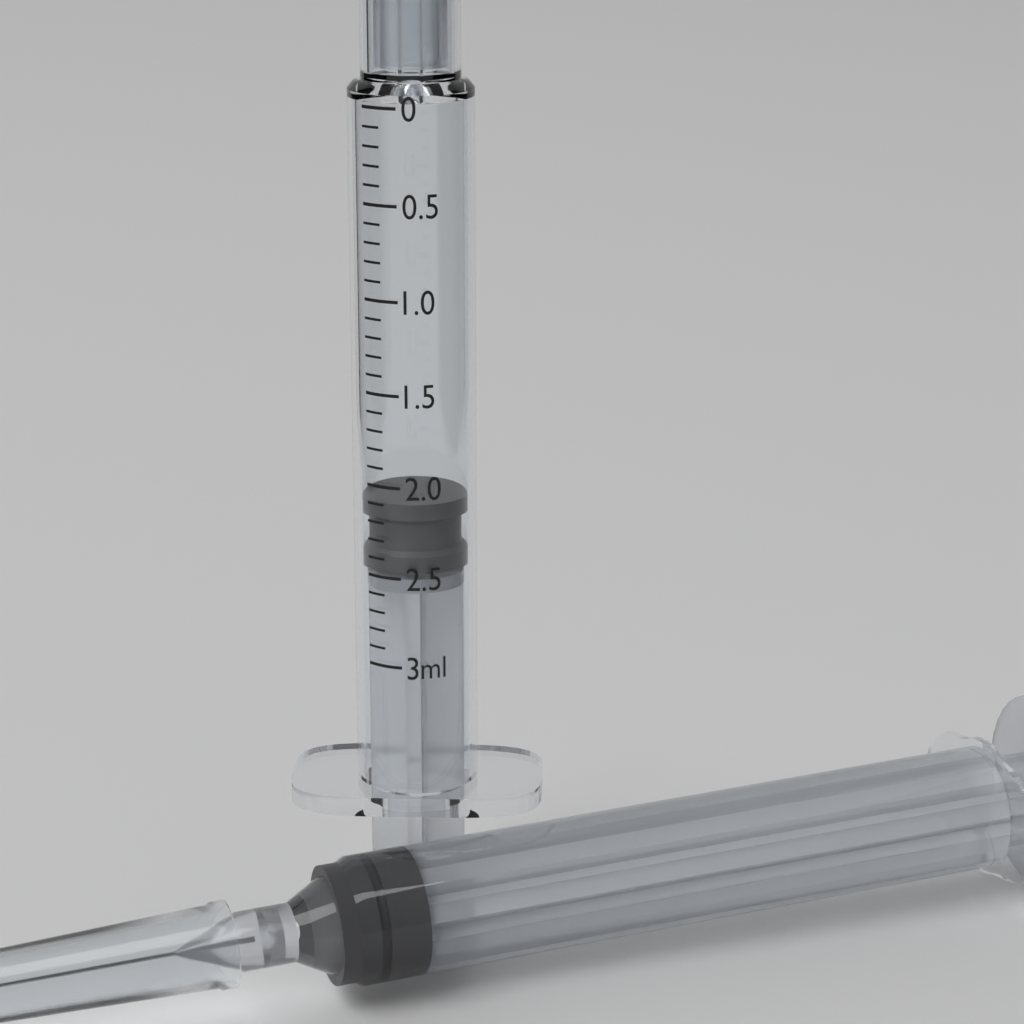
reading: 2.1 ml
